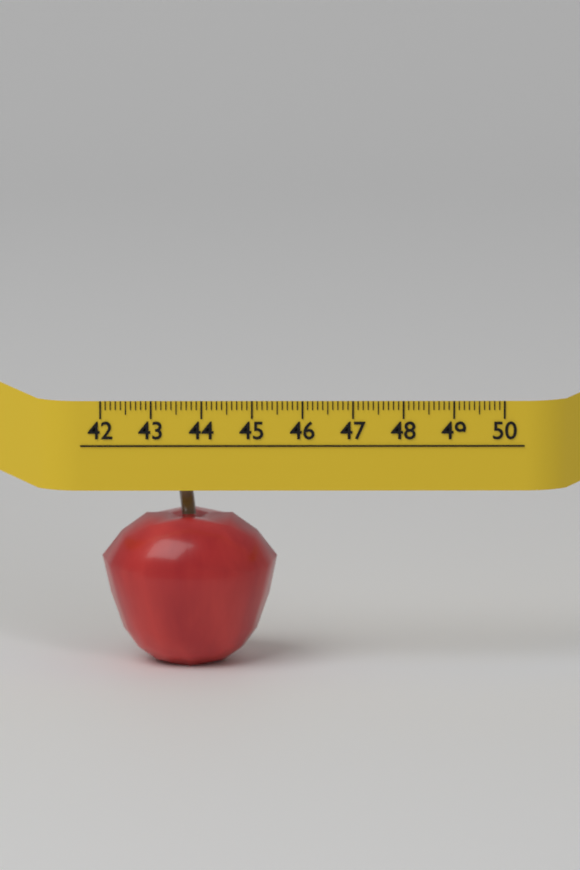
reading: 45.5 (no unit)
